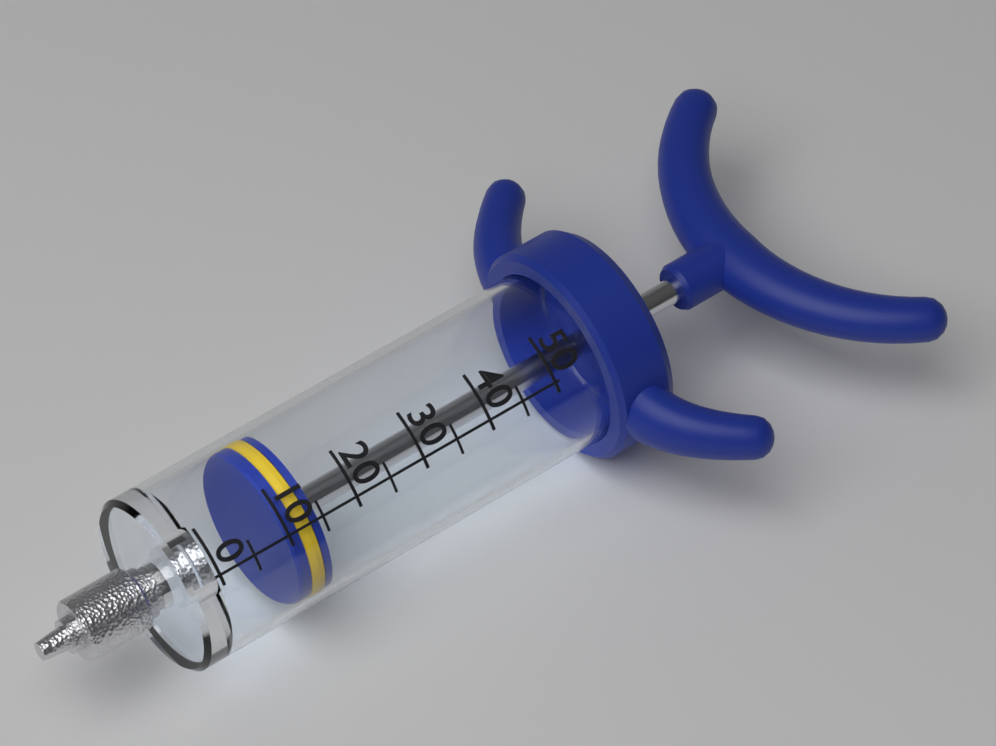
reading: 10 (no unit)
